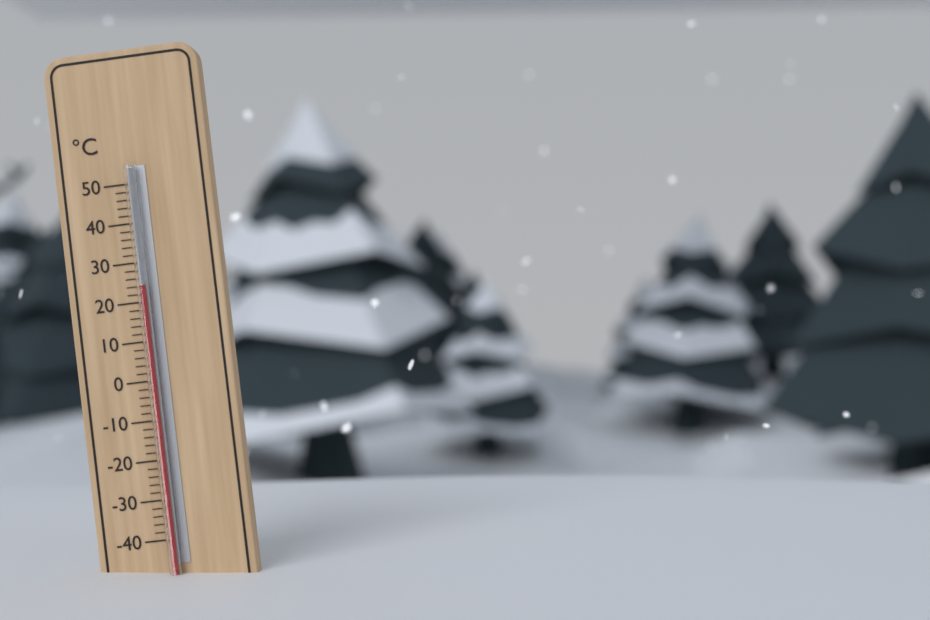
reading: 24 °C
